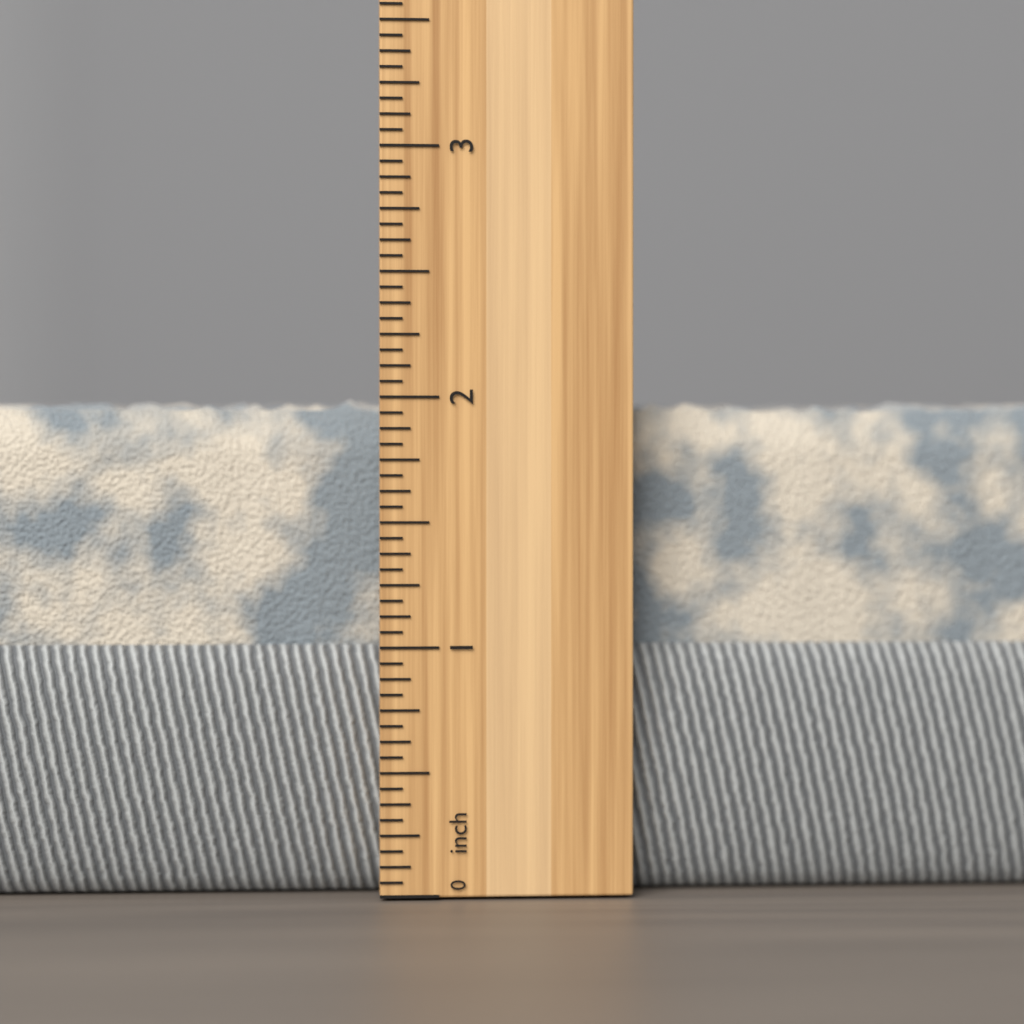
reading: 2.0000 inch
